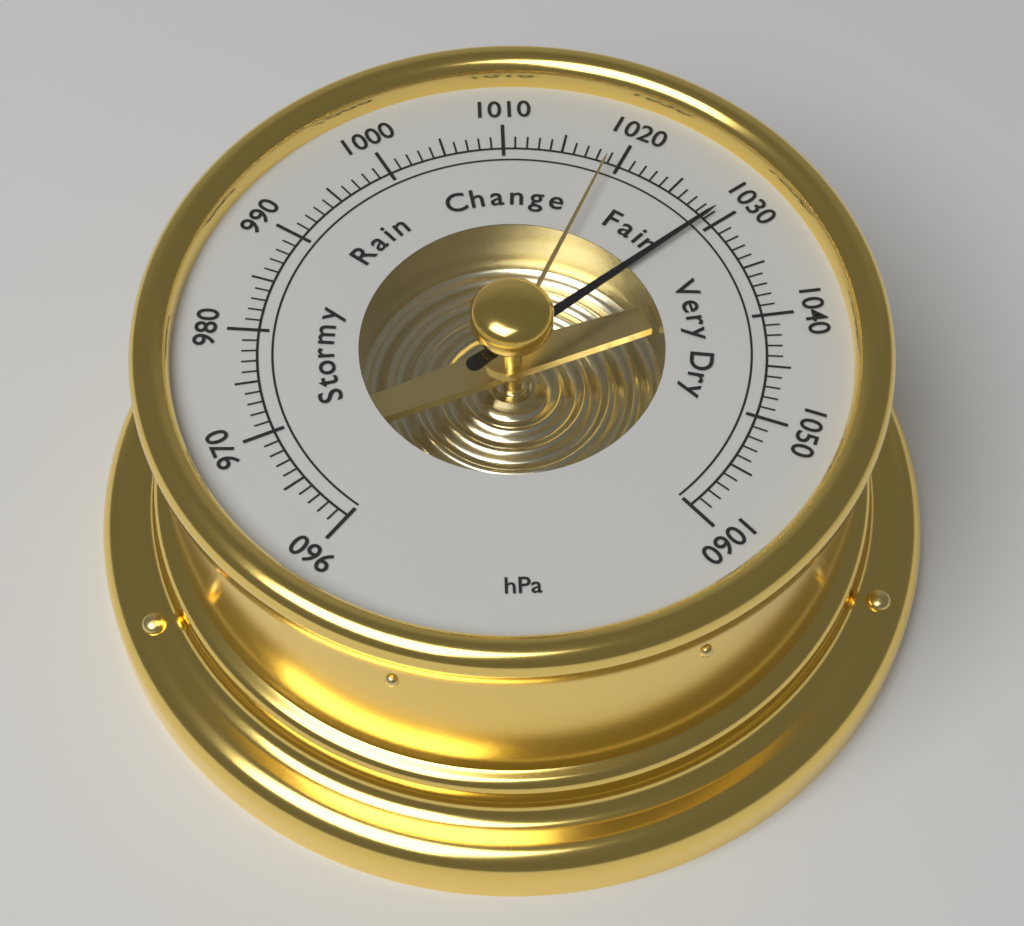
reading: 1029 hPa
